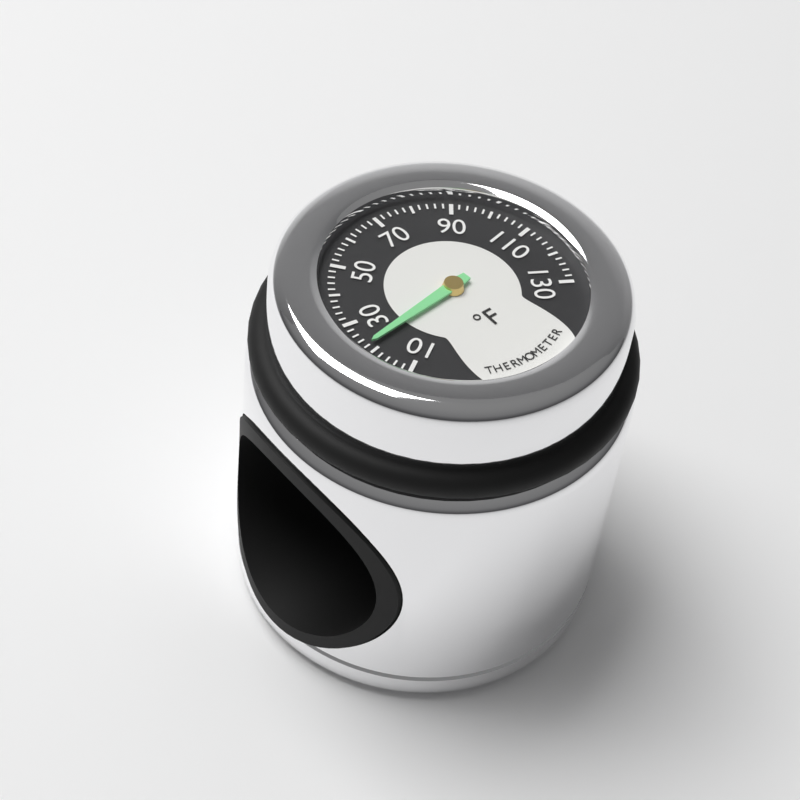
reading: 22 °F
